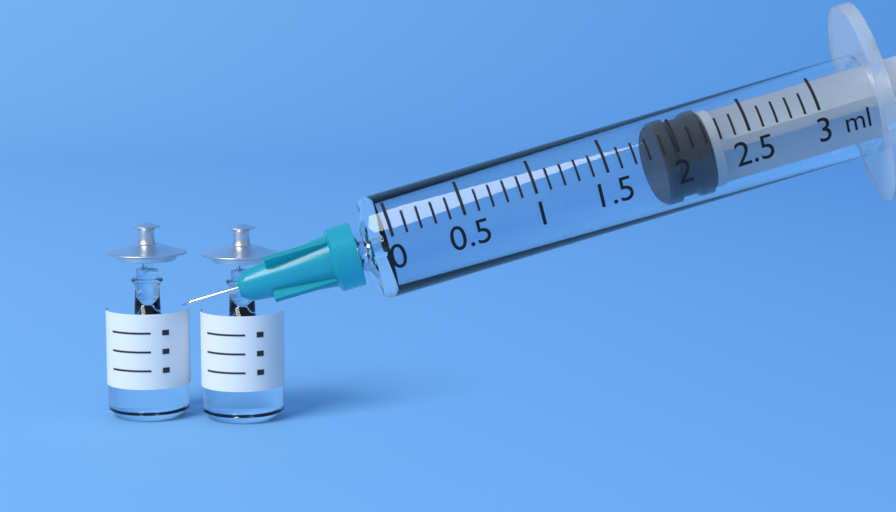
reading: 1.9 ml
